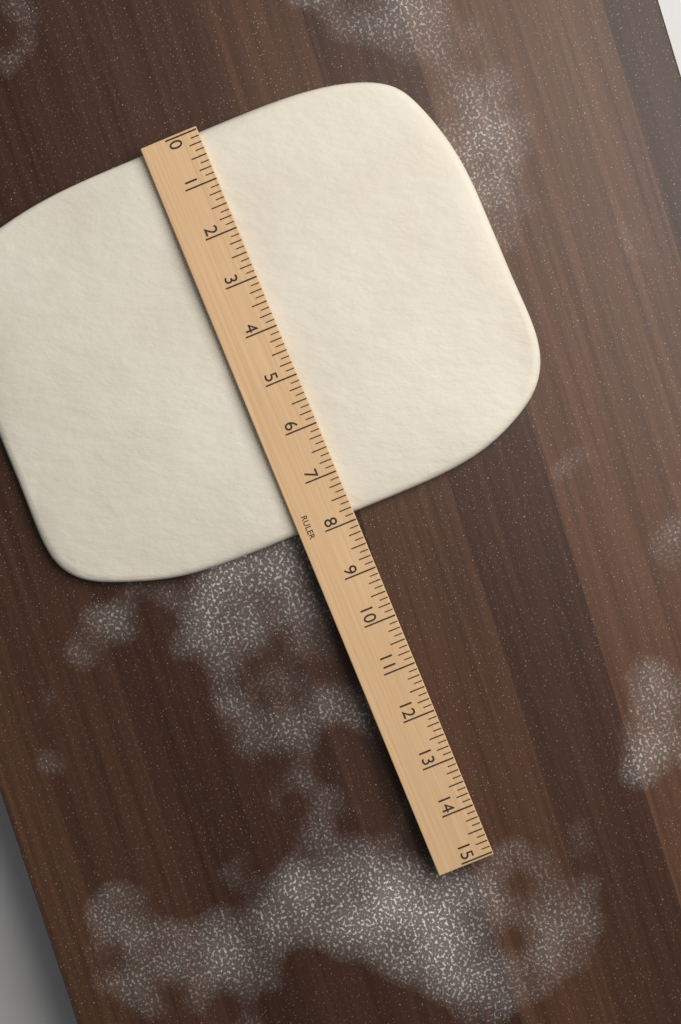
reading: 7.875 (no unit)
